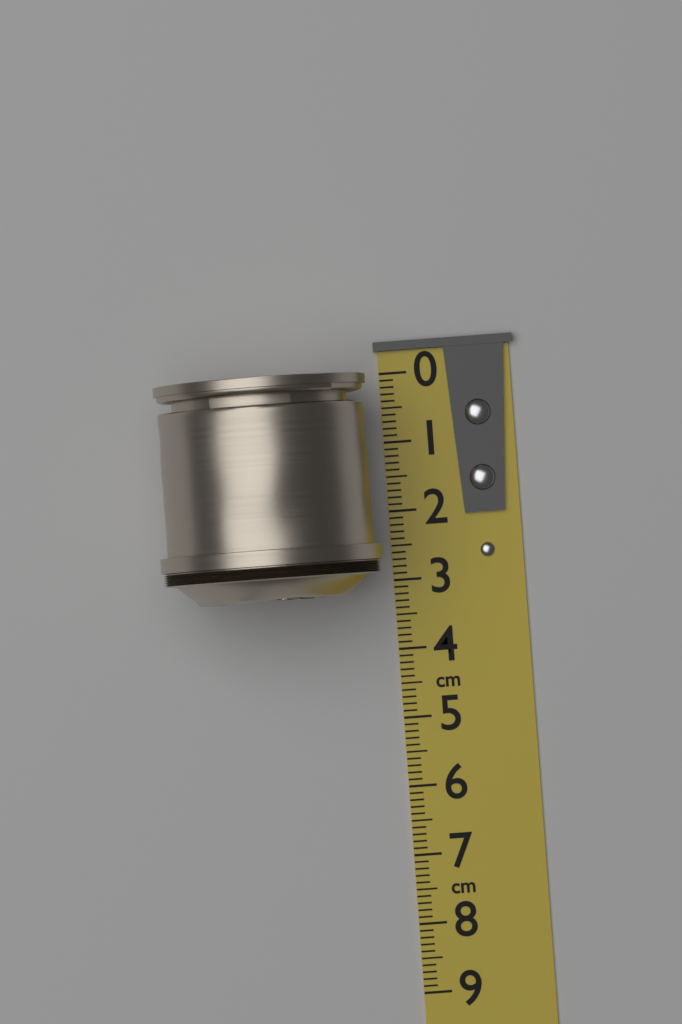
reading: 3.2 cm
